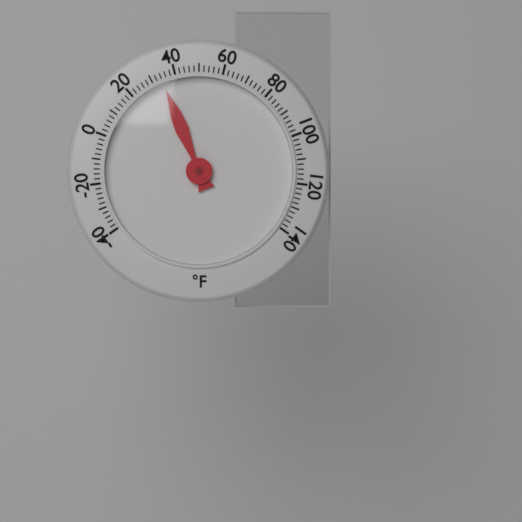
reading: 34 °F
